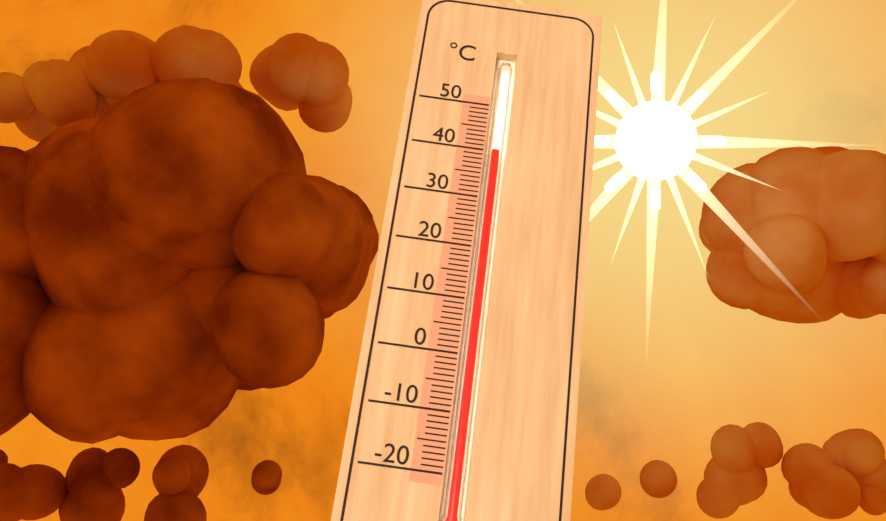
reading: 40 °C
